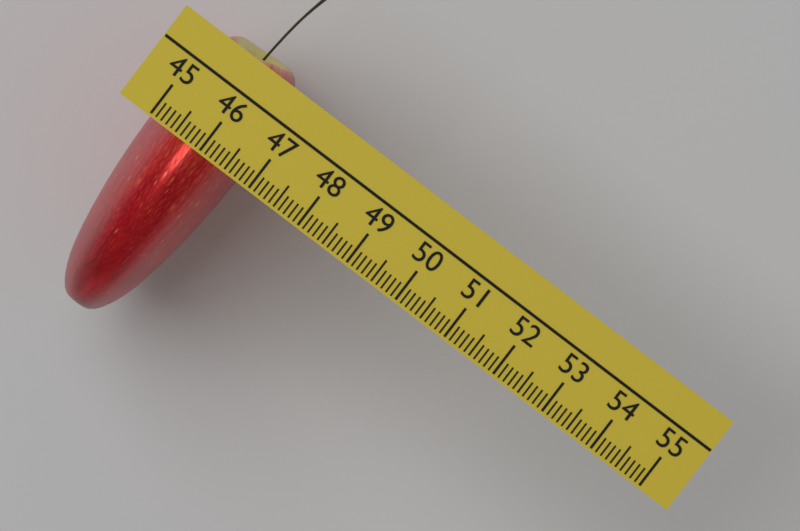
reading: 46.8 (no unit)
